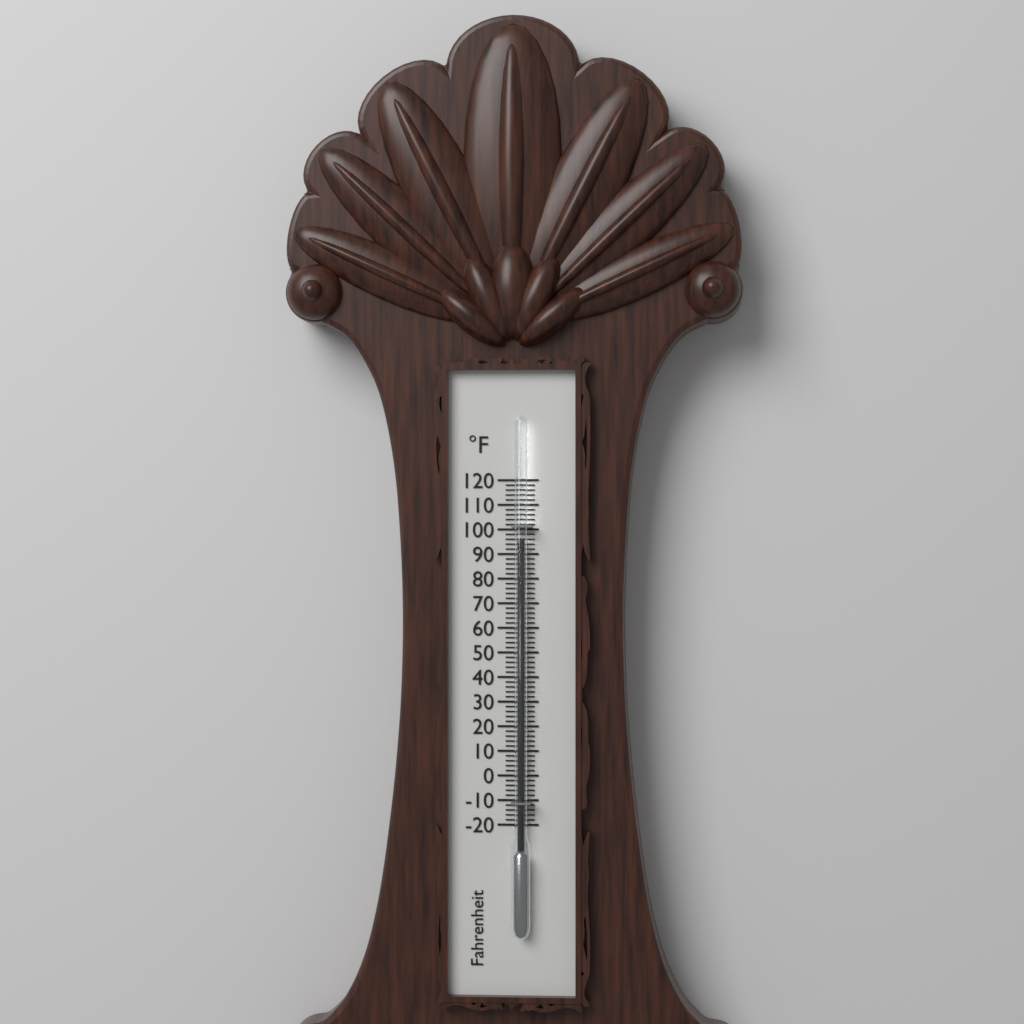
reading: 96 °F
